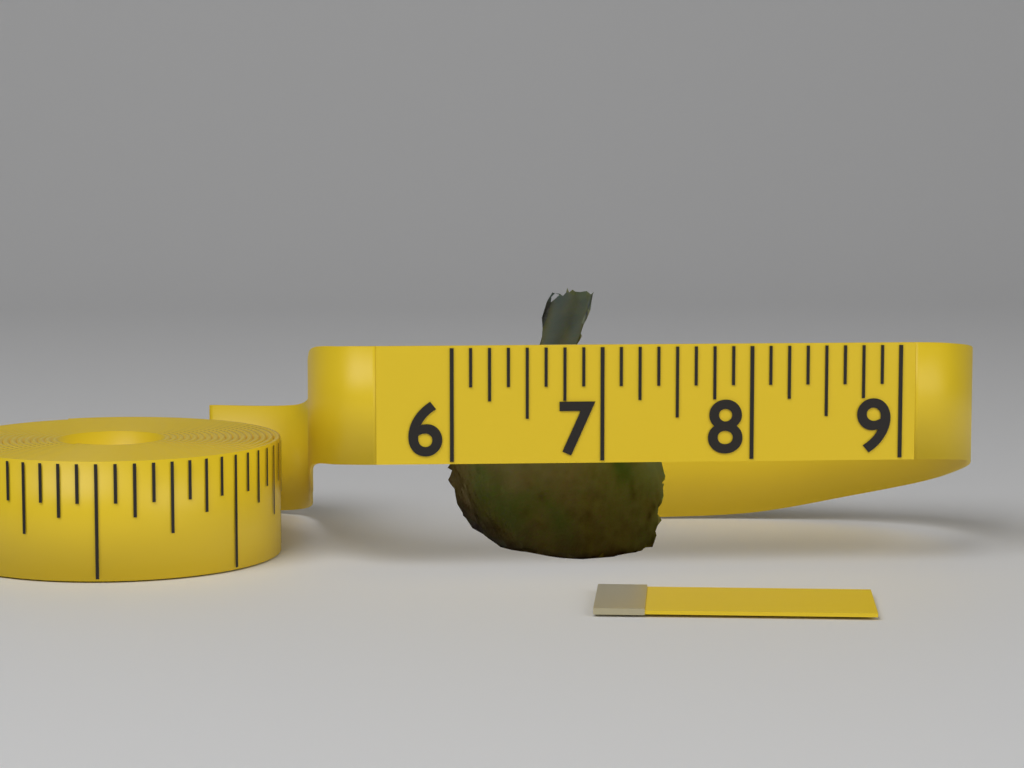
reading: 7.500 (no unit)
